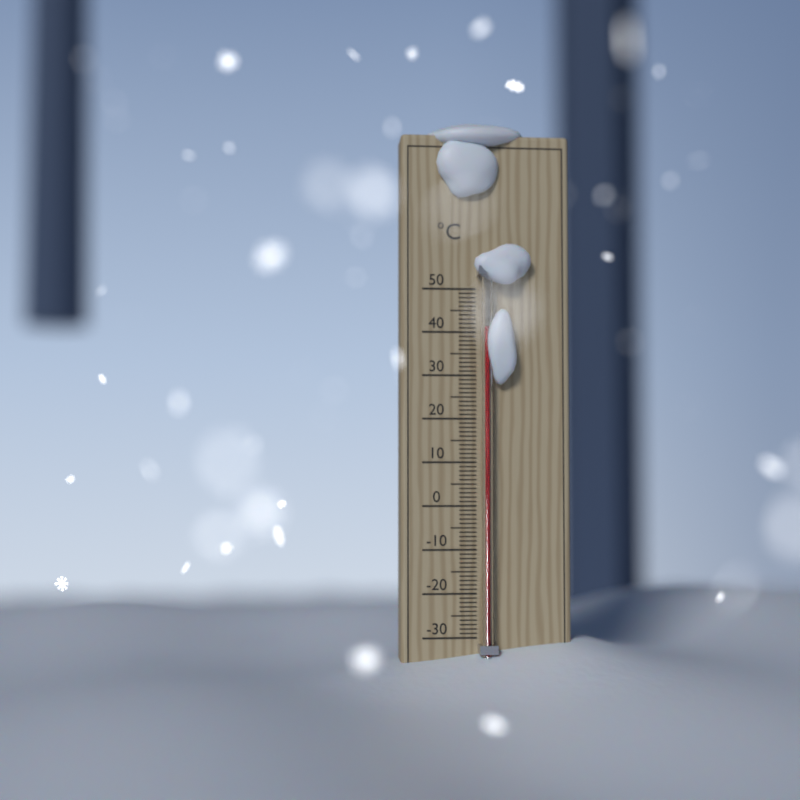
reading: 41 °C
